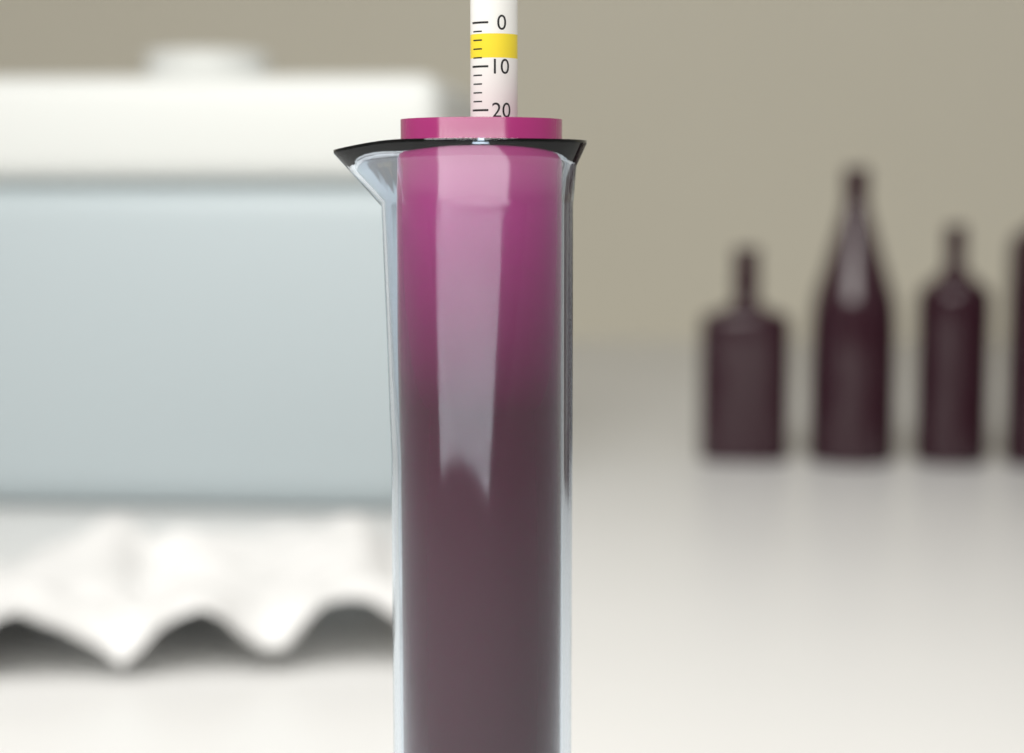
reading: 22 (no unit)
